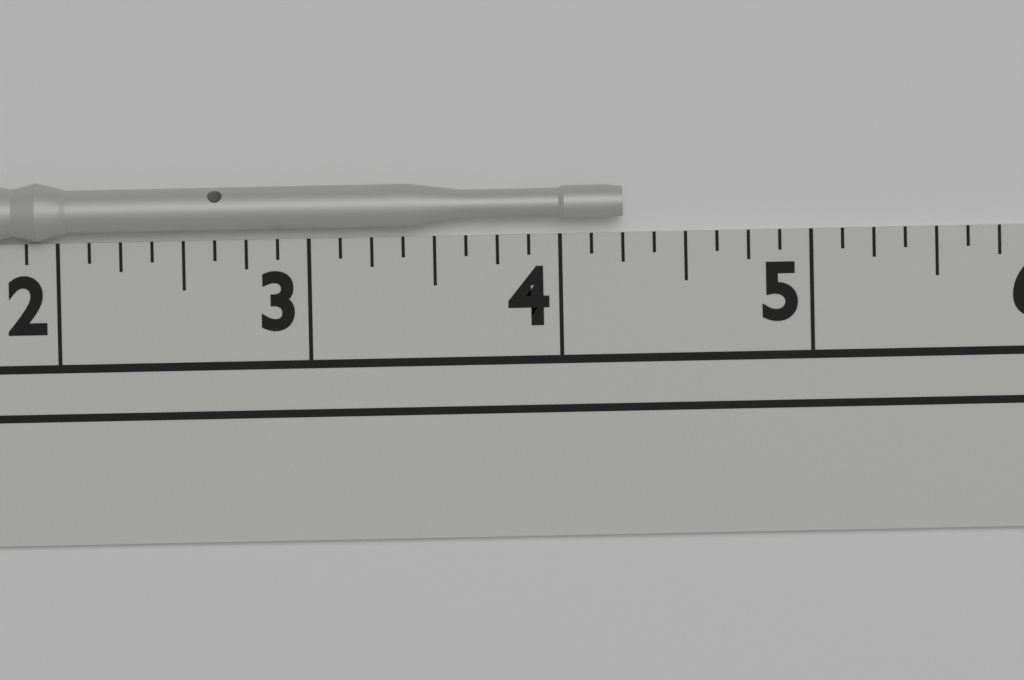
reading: 4.250 in
